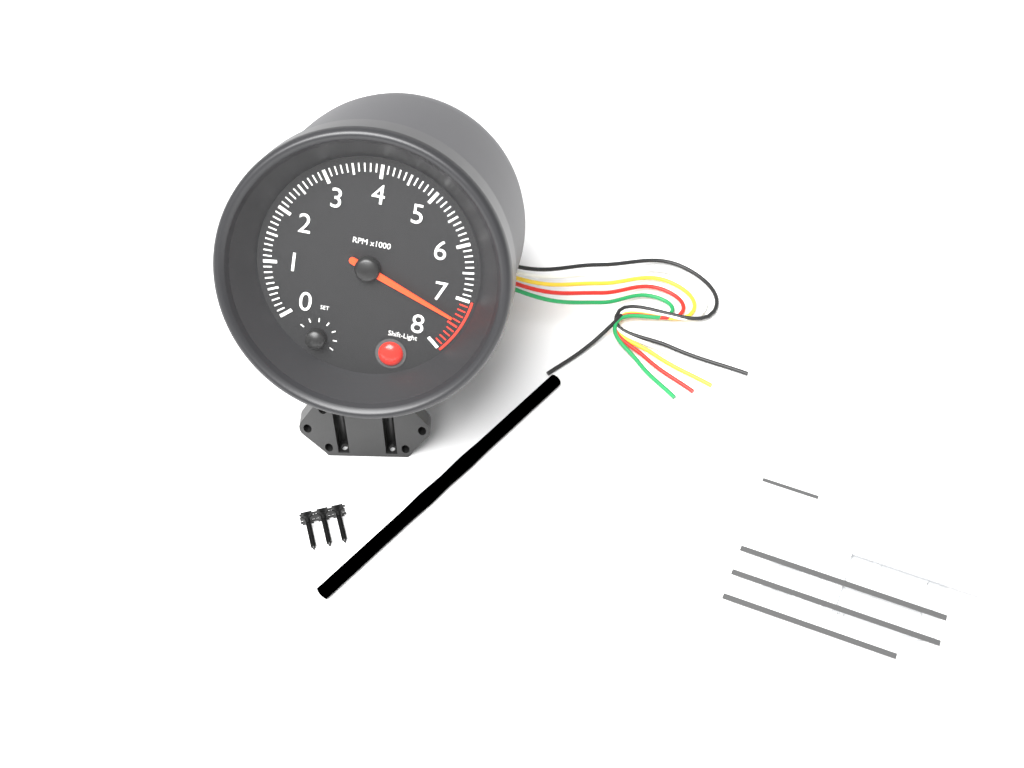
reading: 7400 RPM
